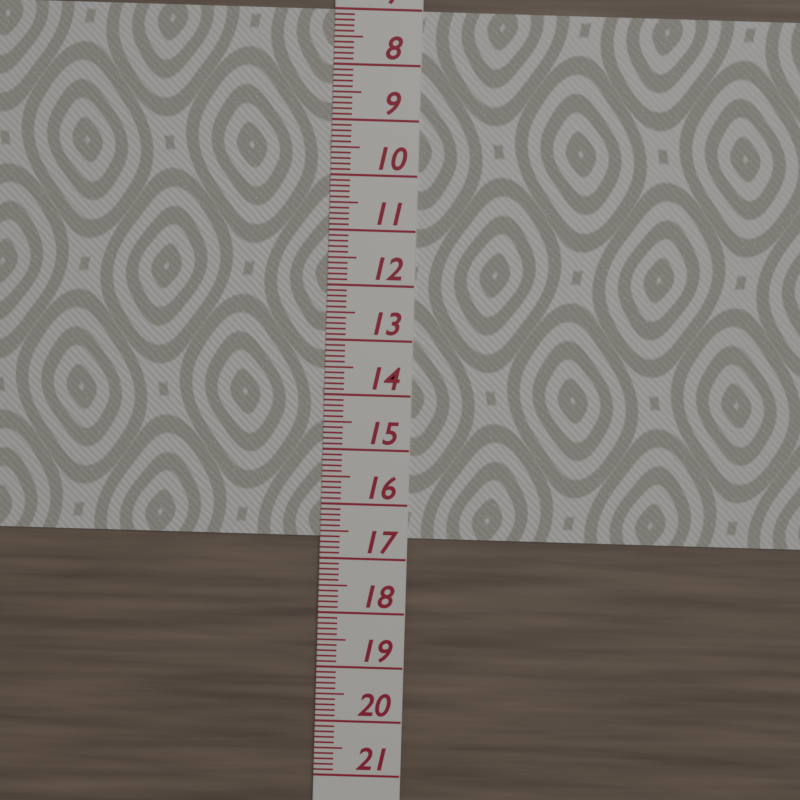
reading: 16.6 (no unit)
